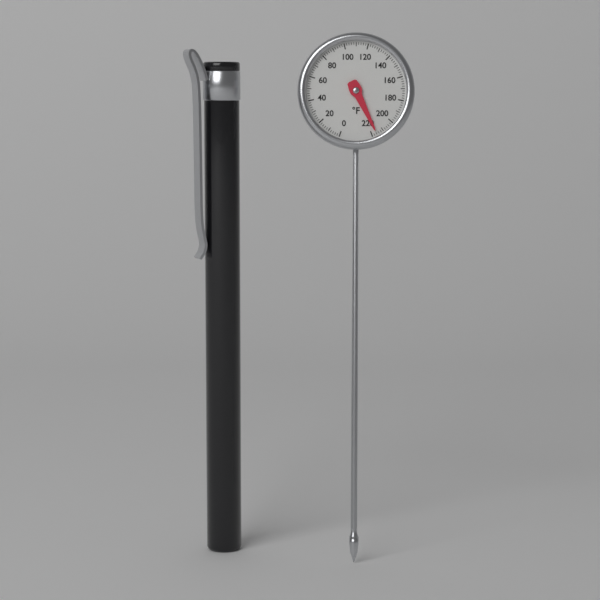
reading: 216 °F
